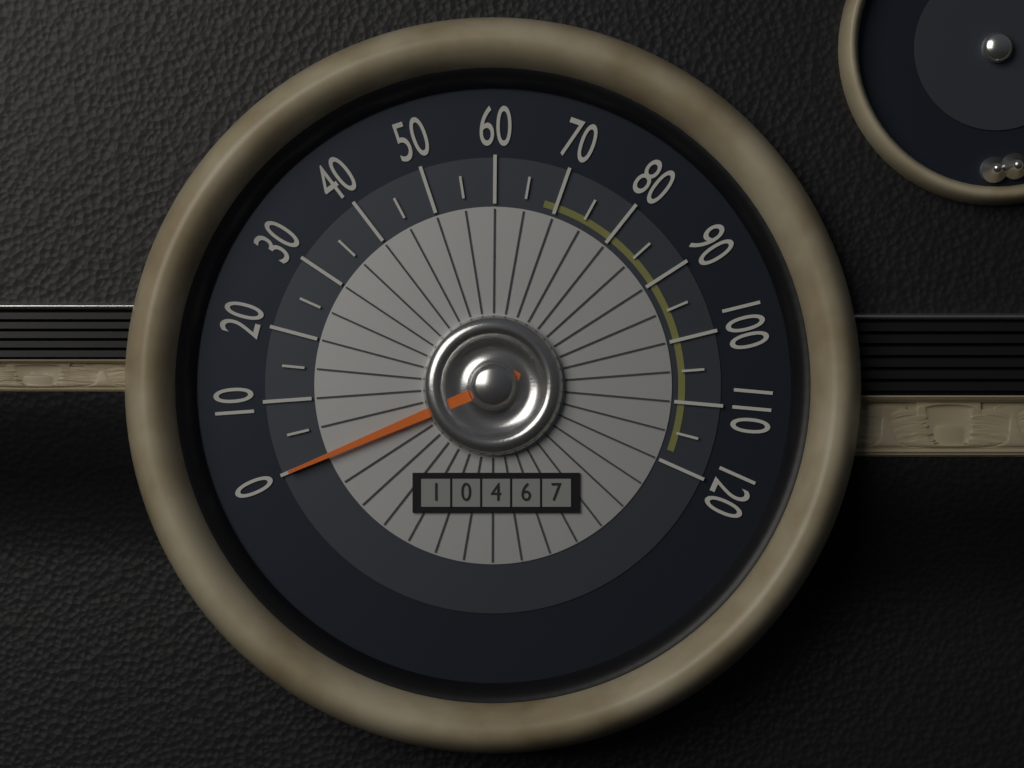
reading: 0 (no unit)
